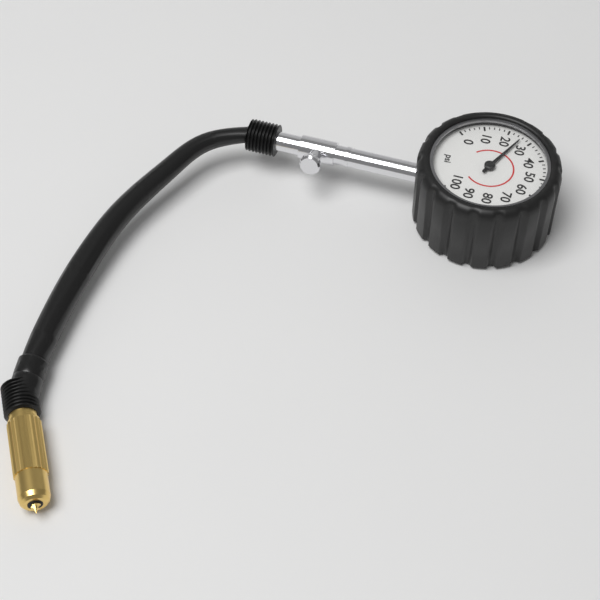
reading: 26 psi
